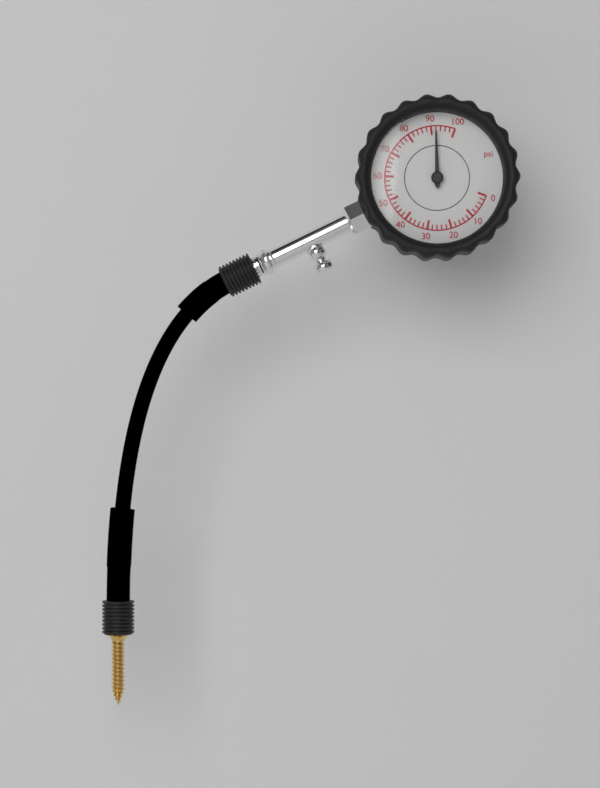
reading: 92 psi
